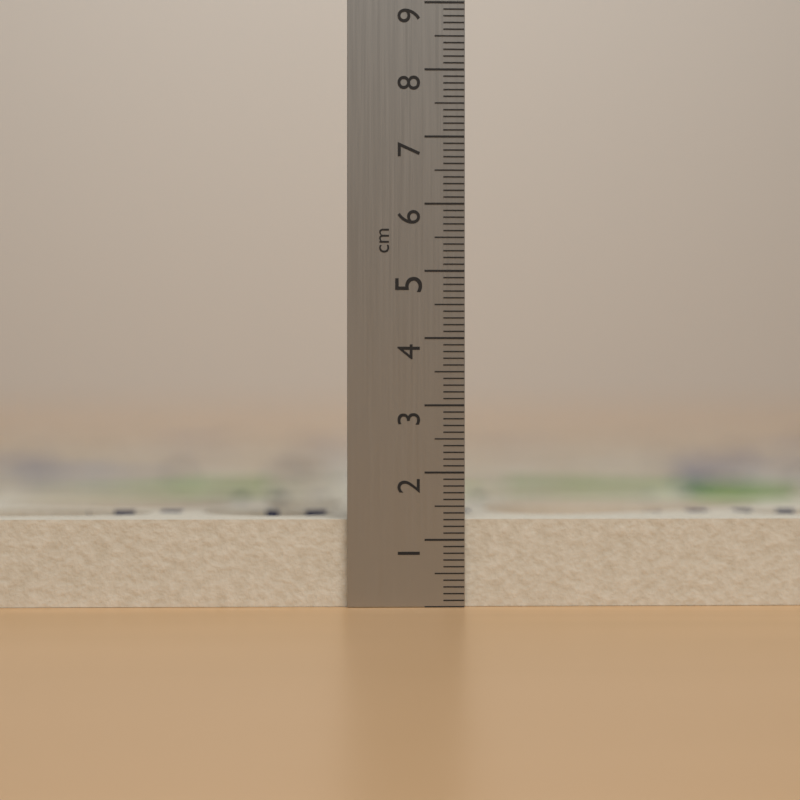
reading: 1.3 cm
